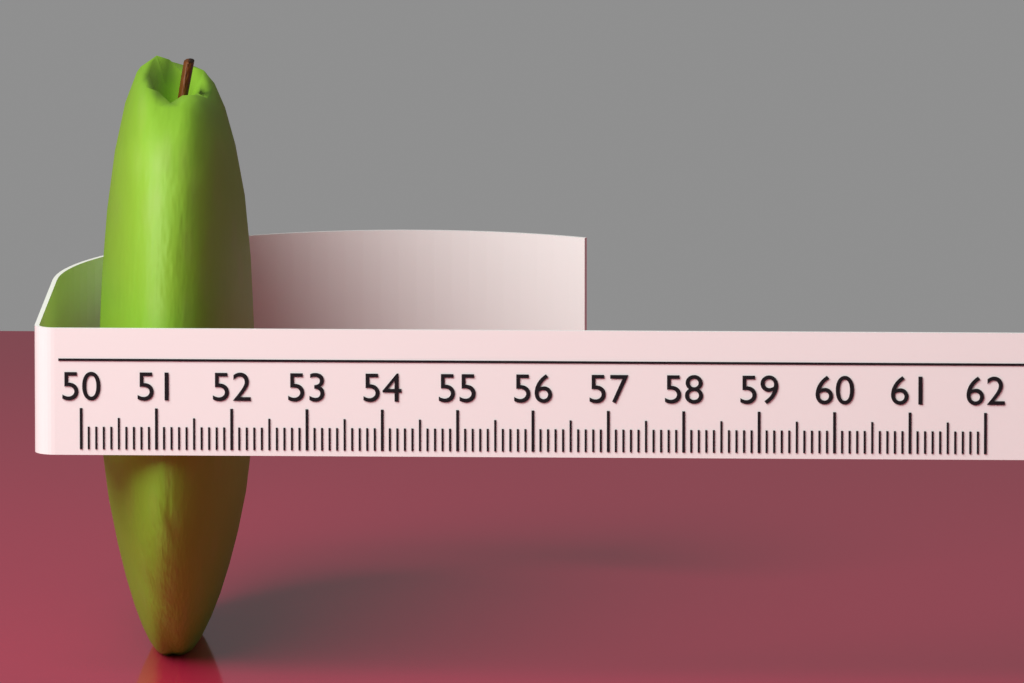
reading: 52.1 (no unit)
